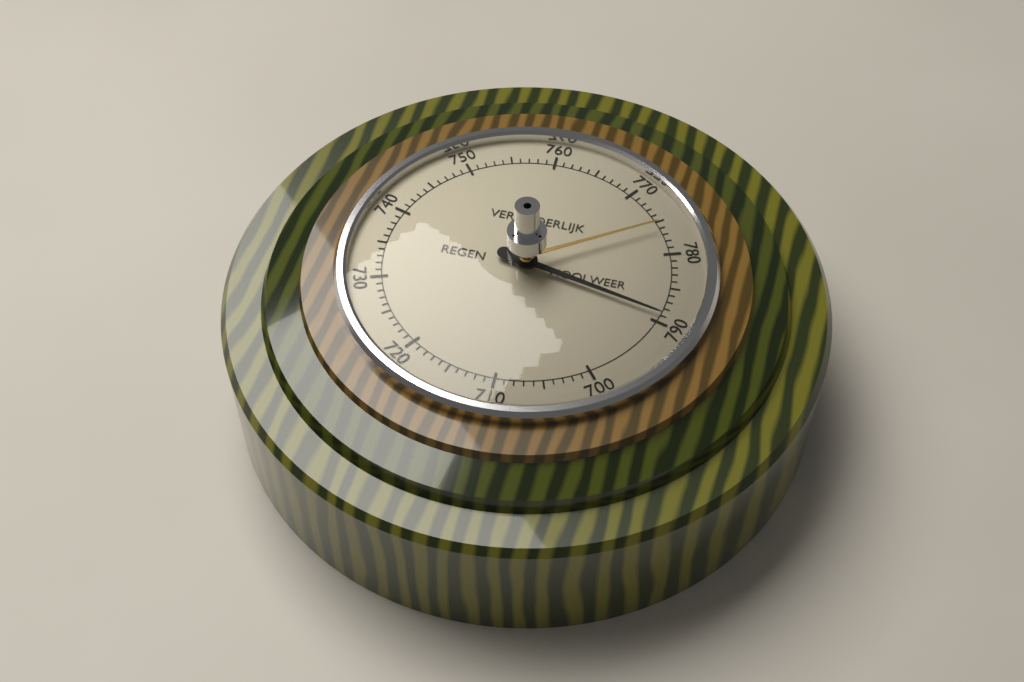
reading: 789 (no unit)
